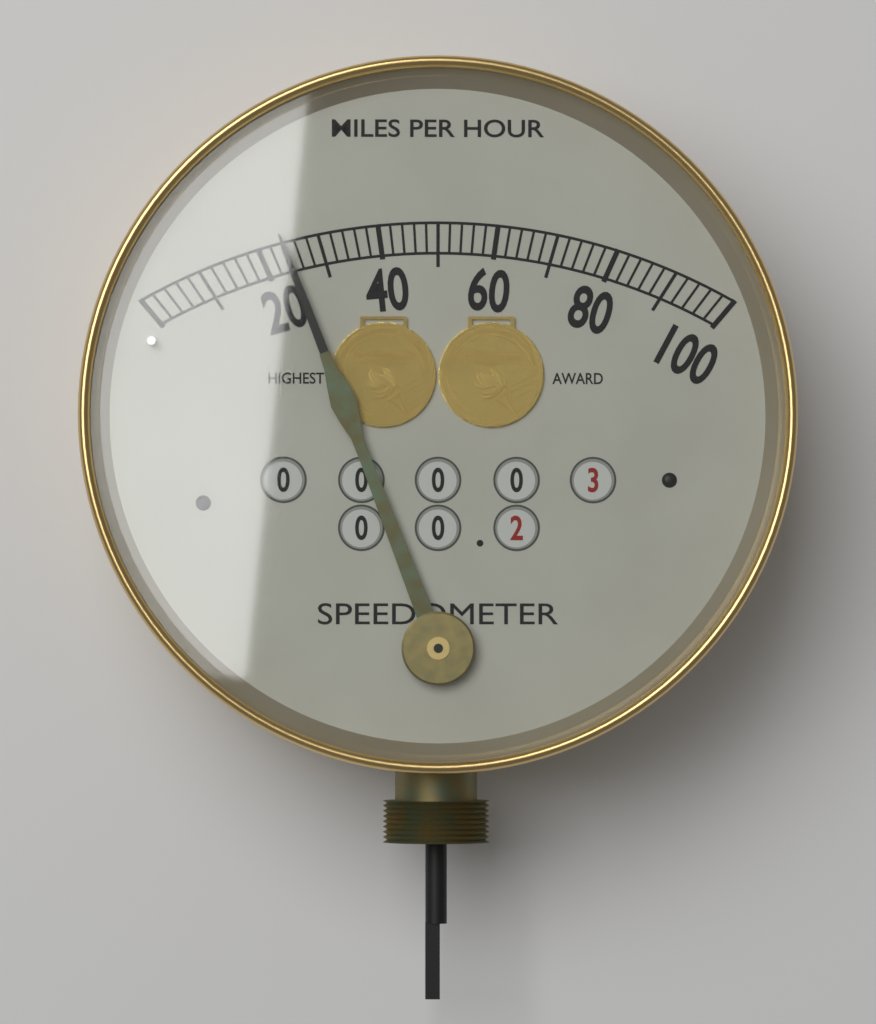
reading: 24 mph
